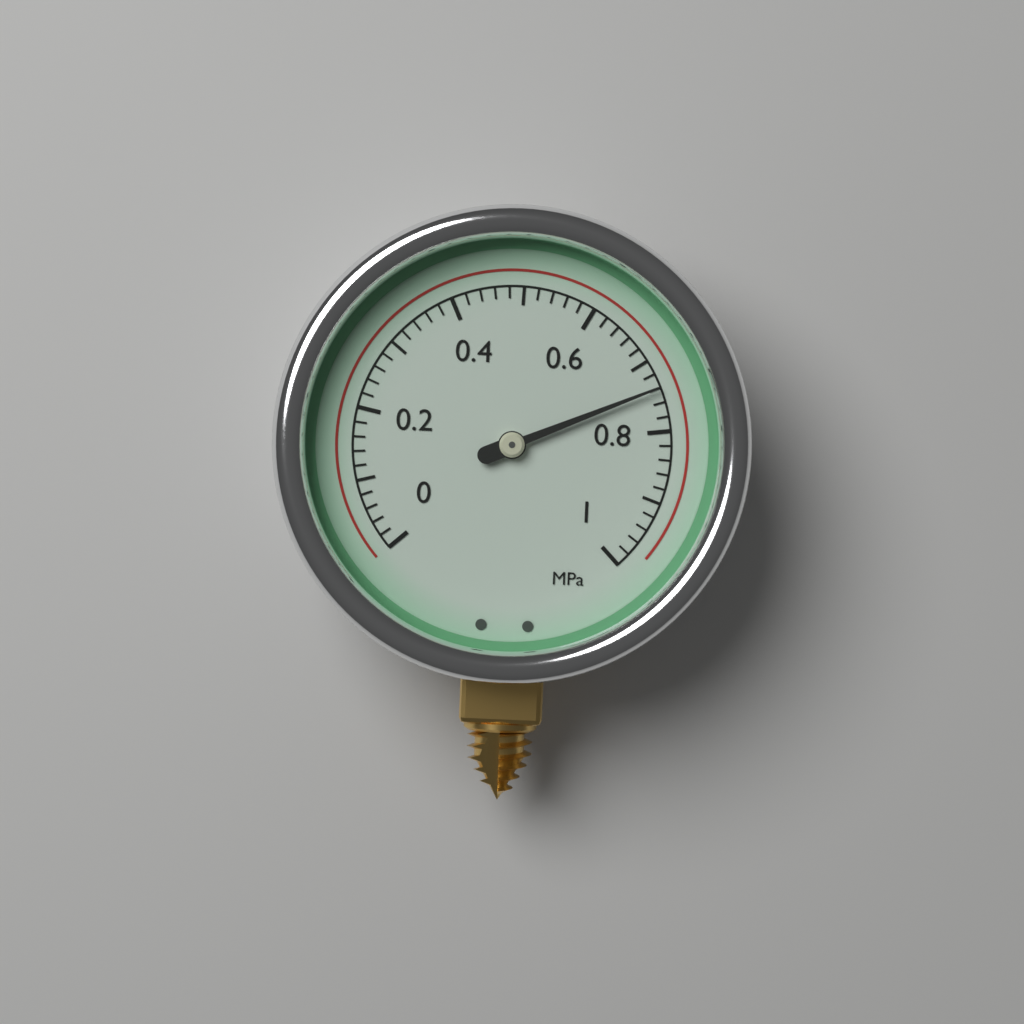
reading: 0.74 MPa
